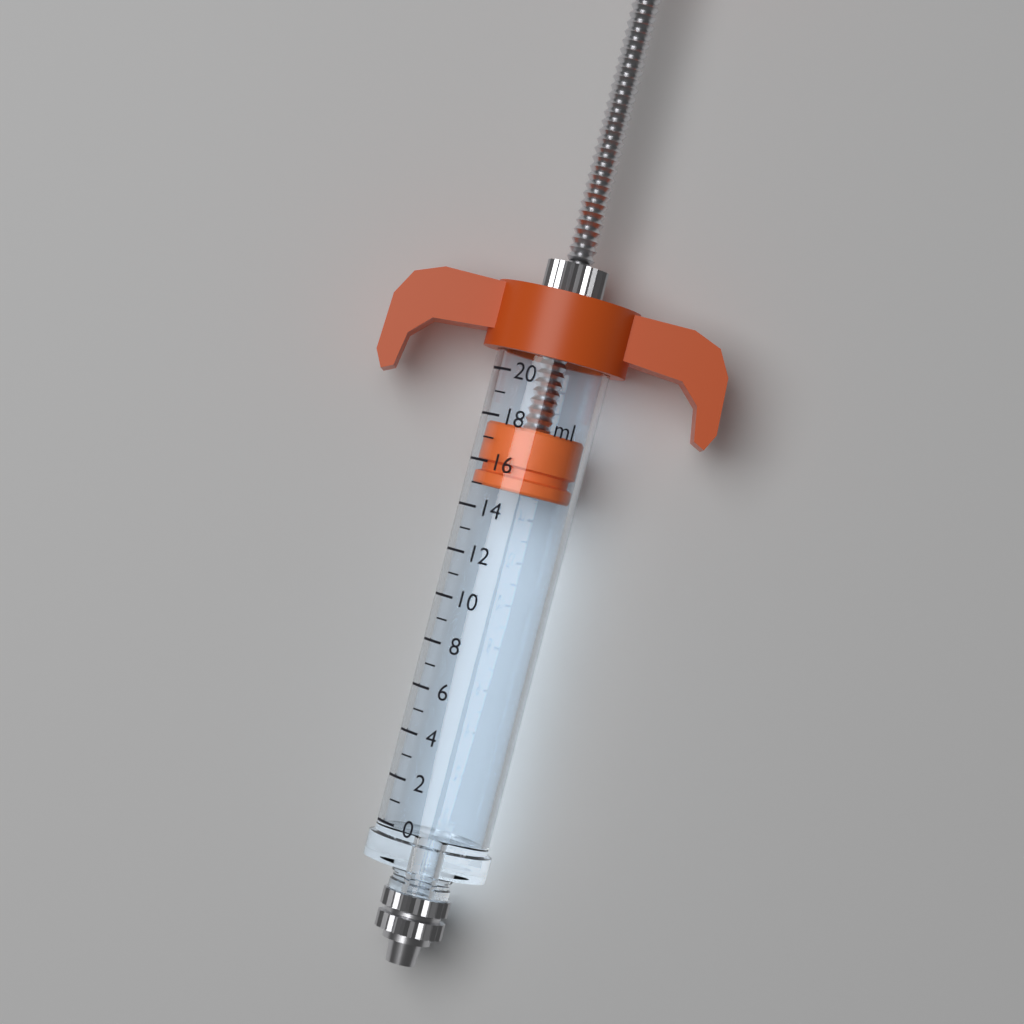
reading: 15 ml
